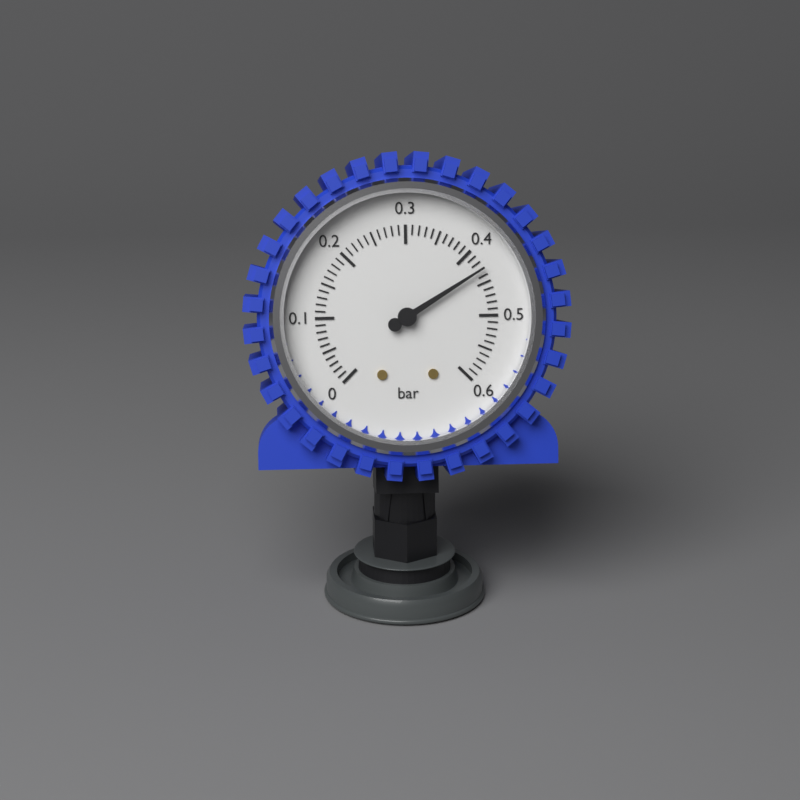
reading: 0.43 bar
